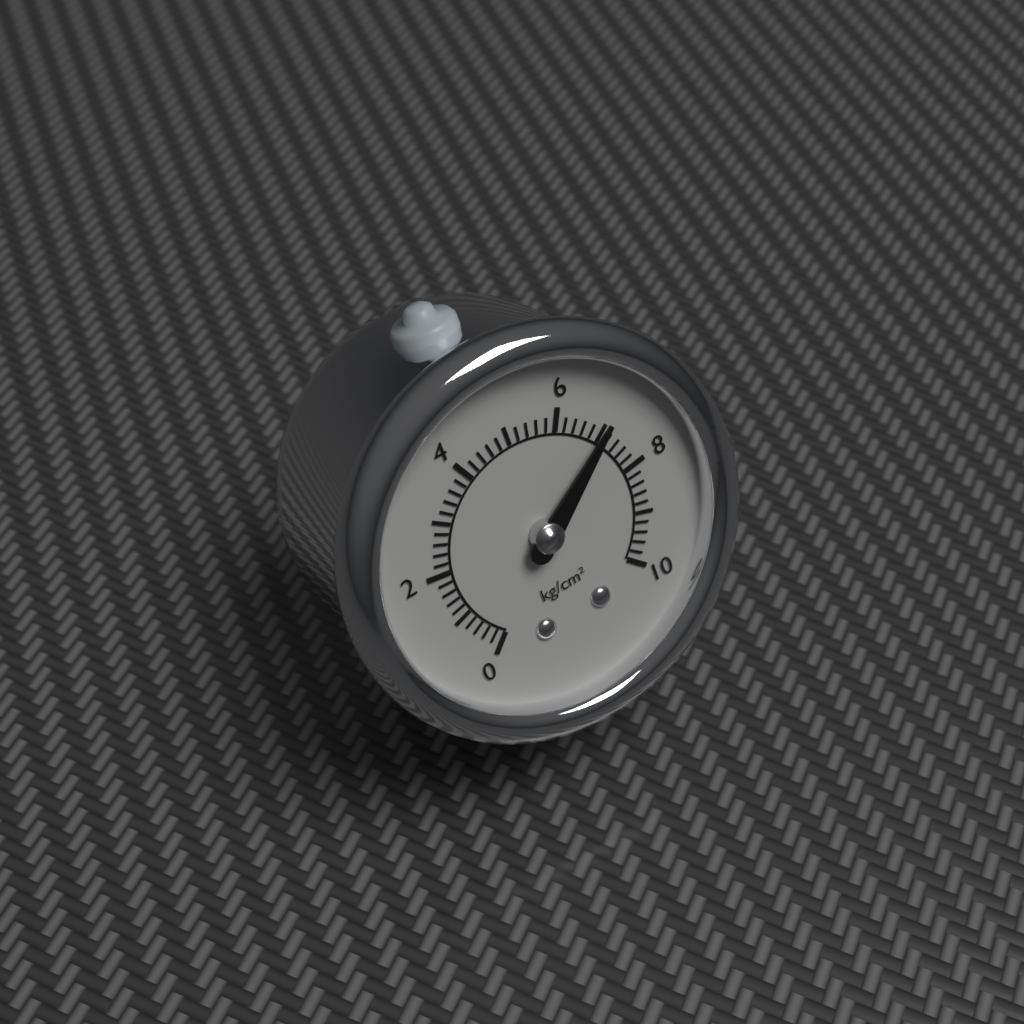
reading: 7.0 kg/cm²
